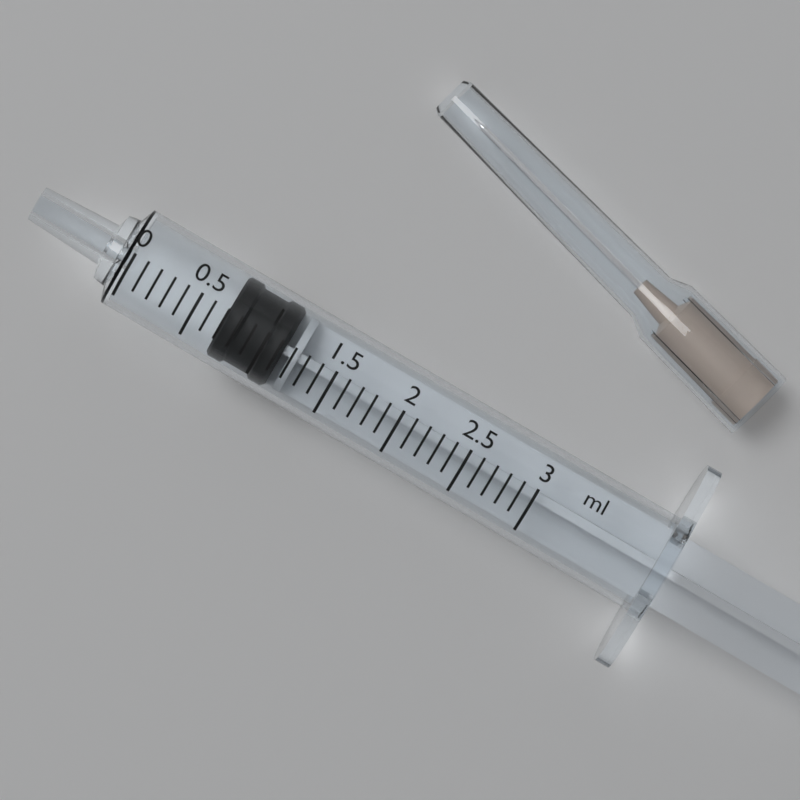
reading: 0.7 ml
